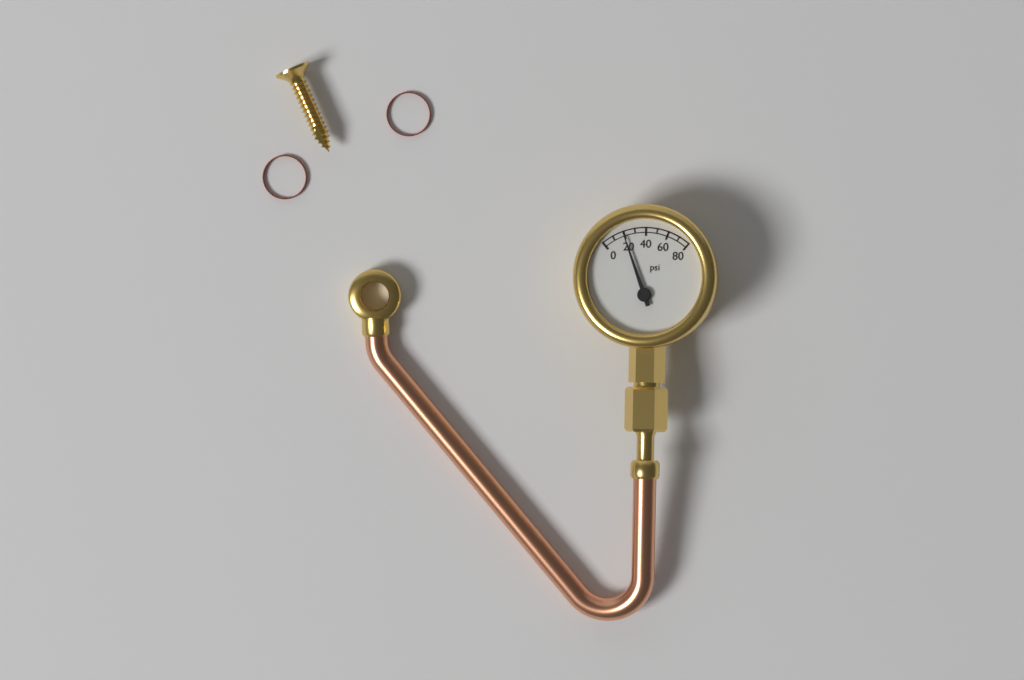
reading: 20 psi
